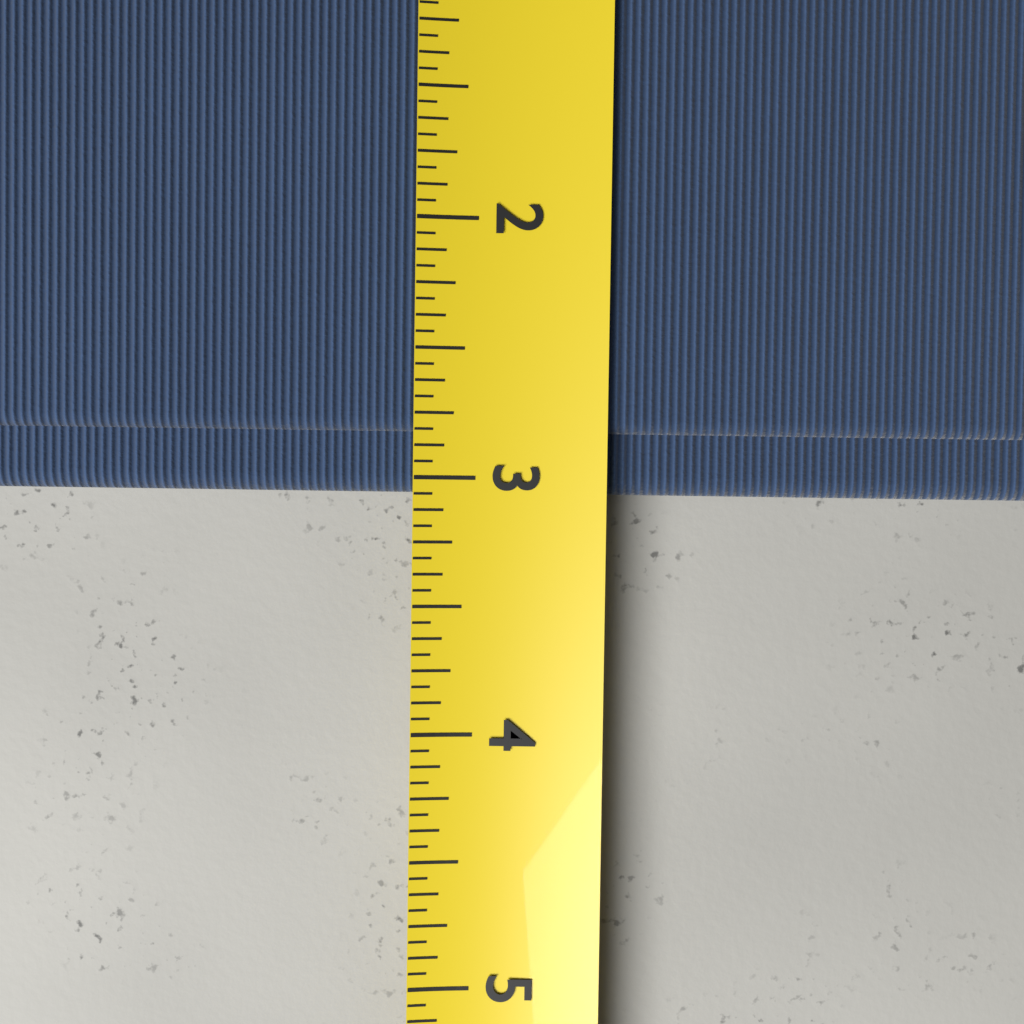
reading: 3.0625 (no unit)
